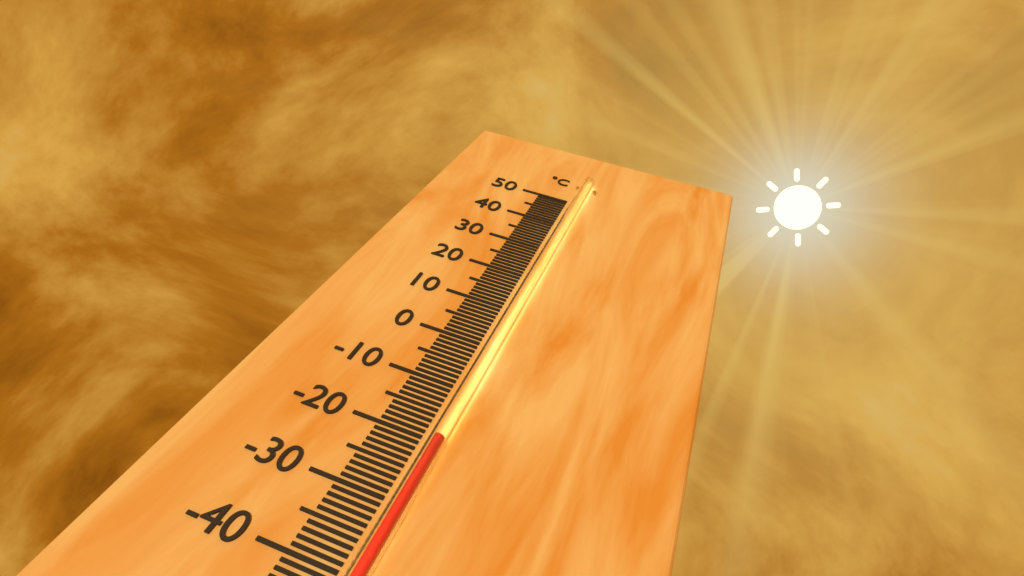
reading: -20 °C
